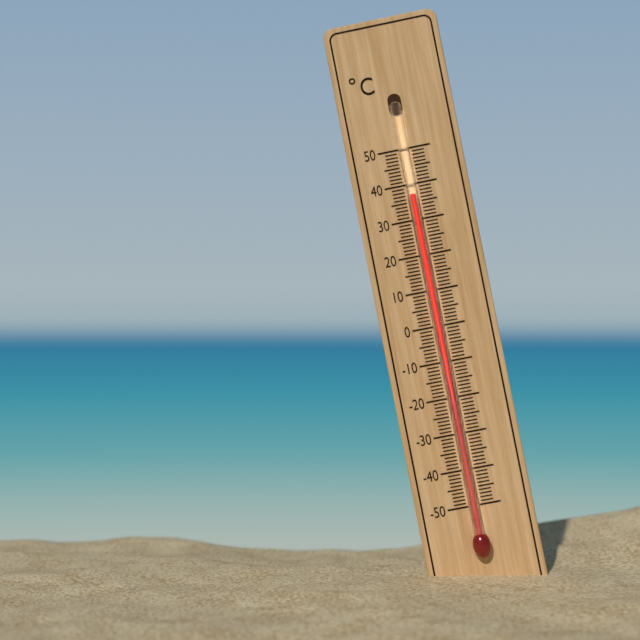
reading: 37 °C
